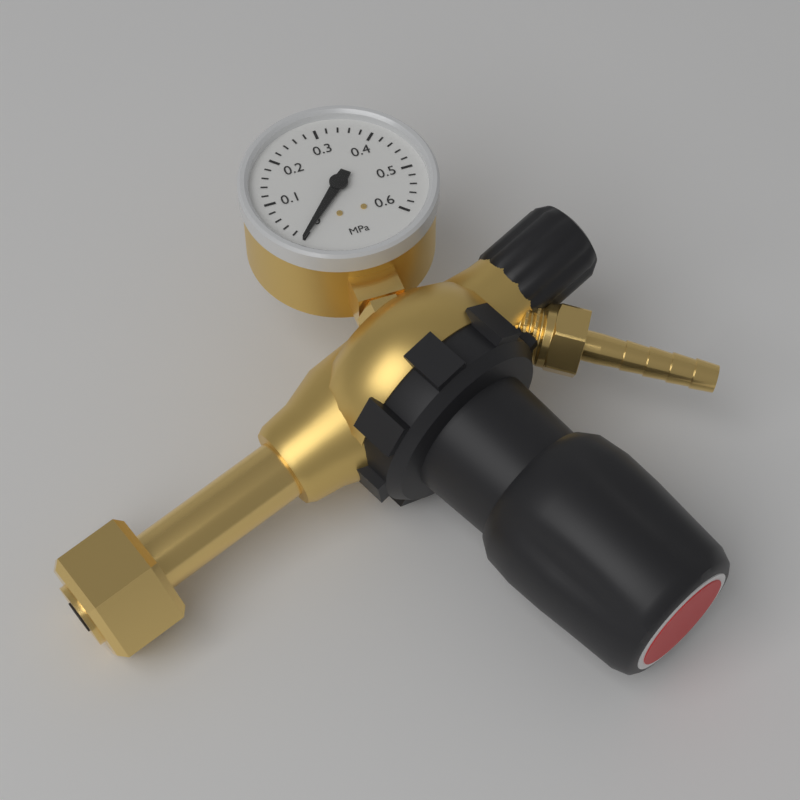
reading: 0.00 MPa
